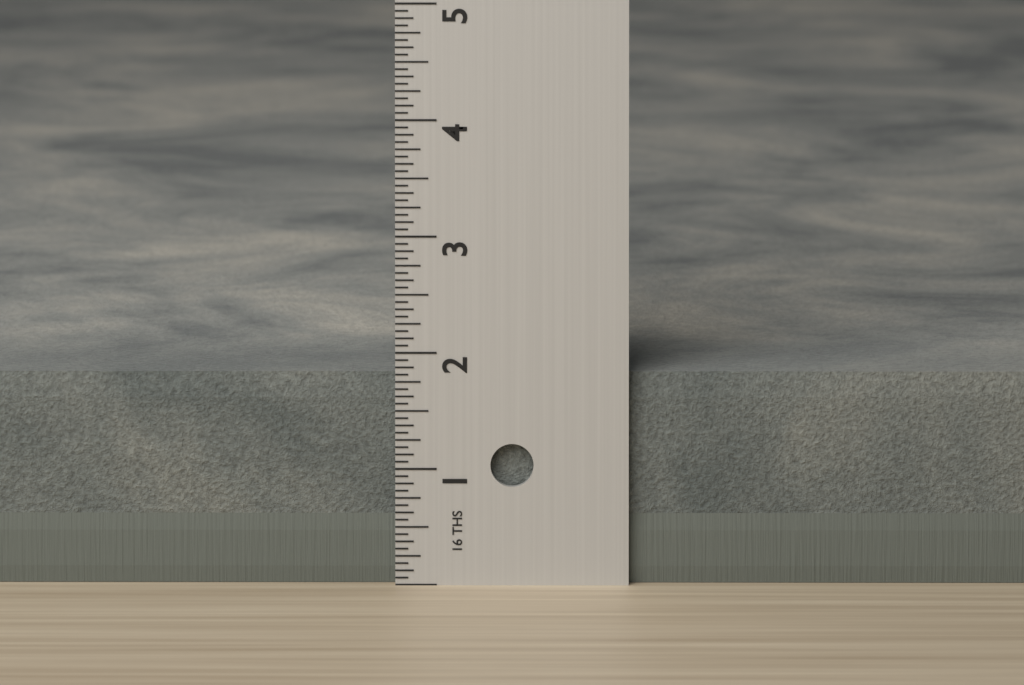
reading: 1.8125 in
